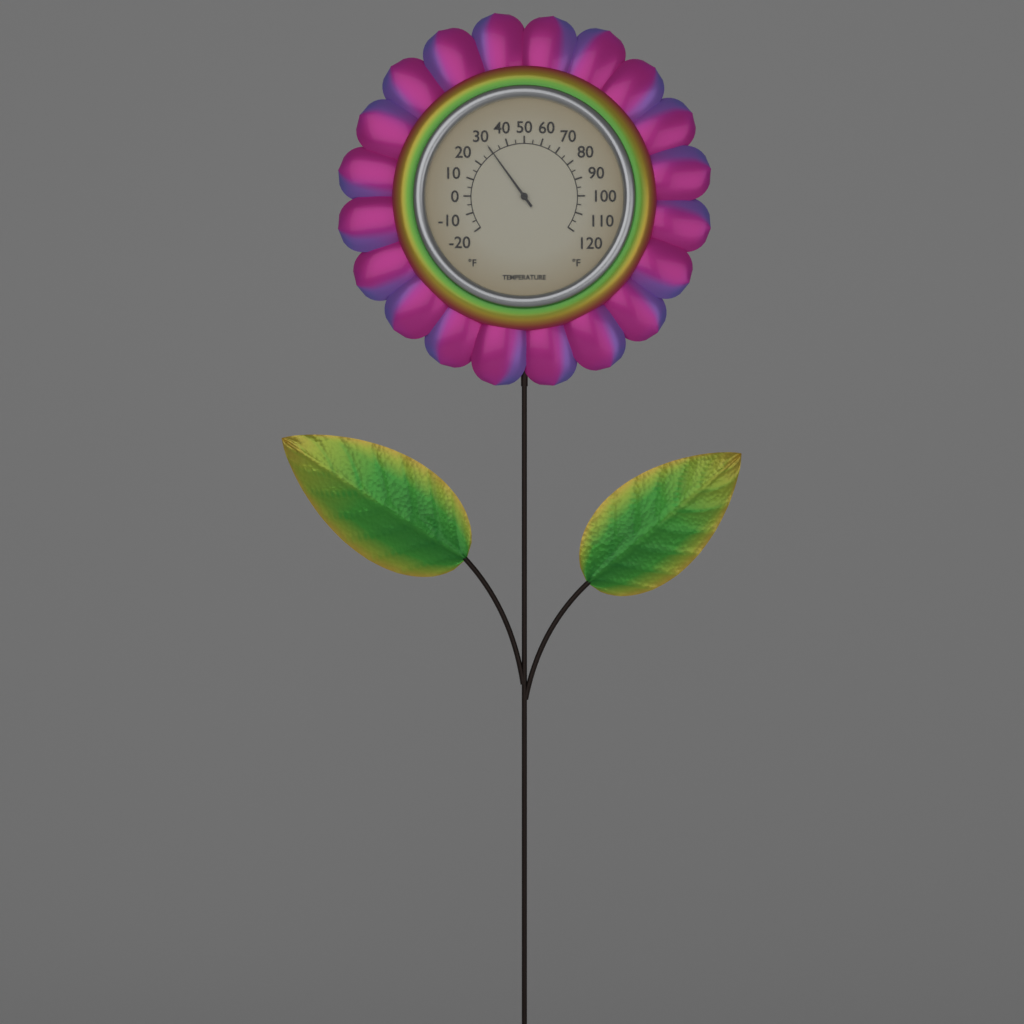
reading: 30 °F
